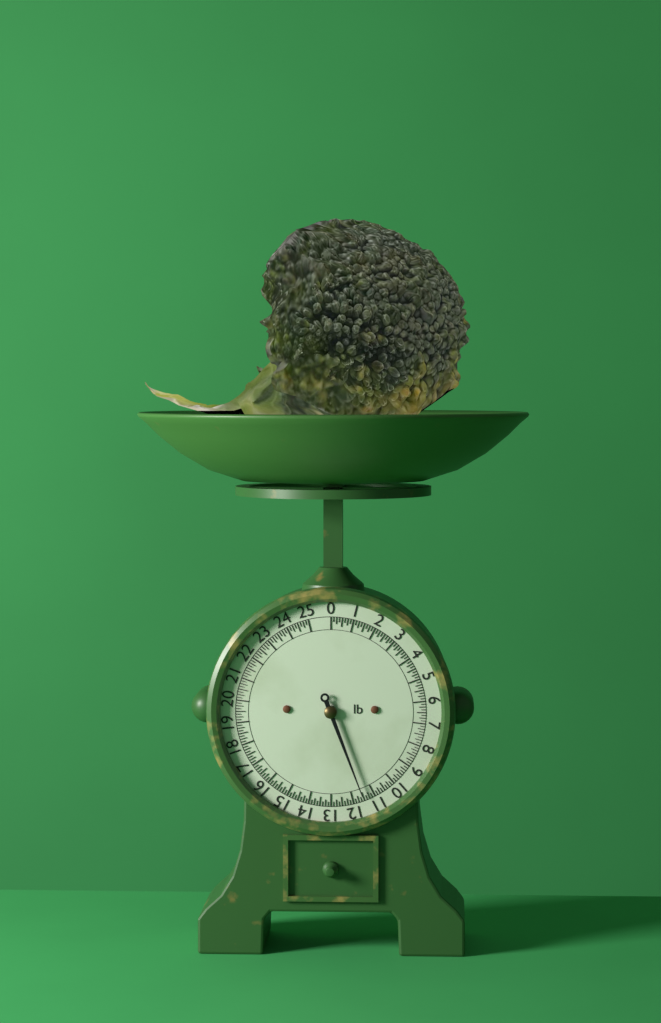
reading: 11.500 lb
